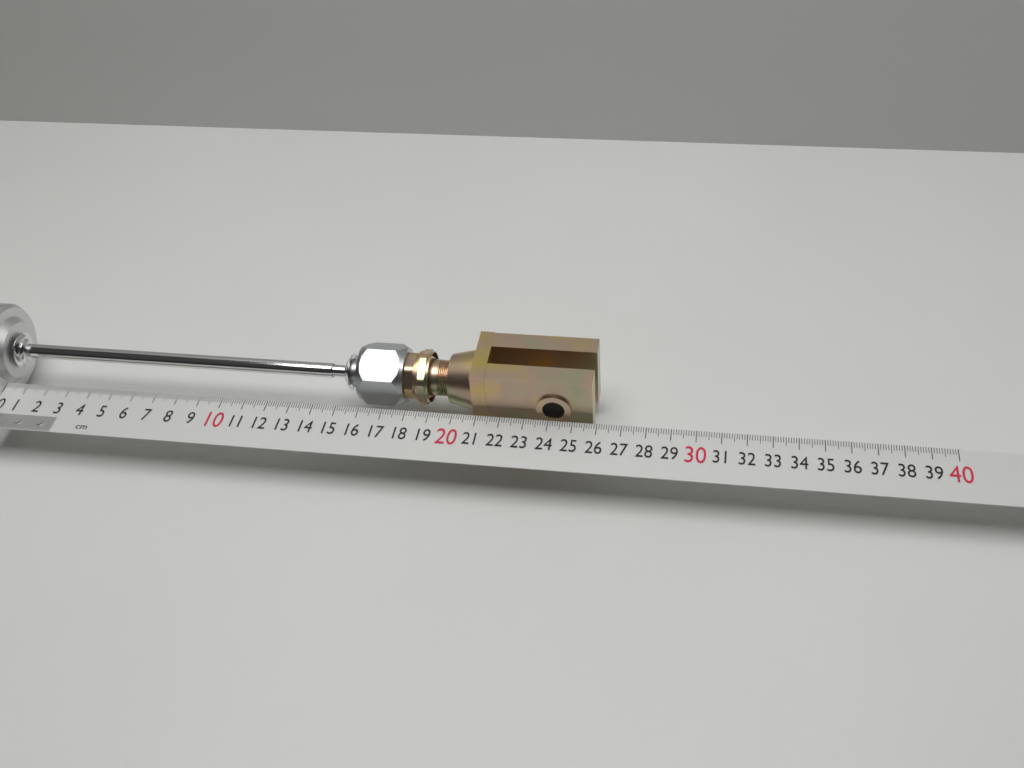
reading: 25.8 cm
